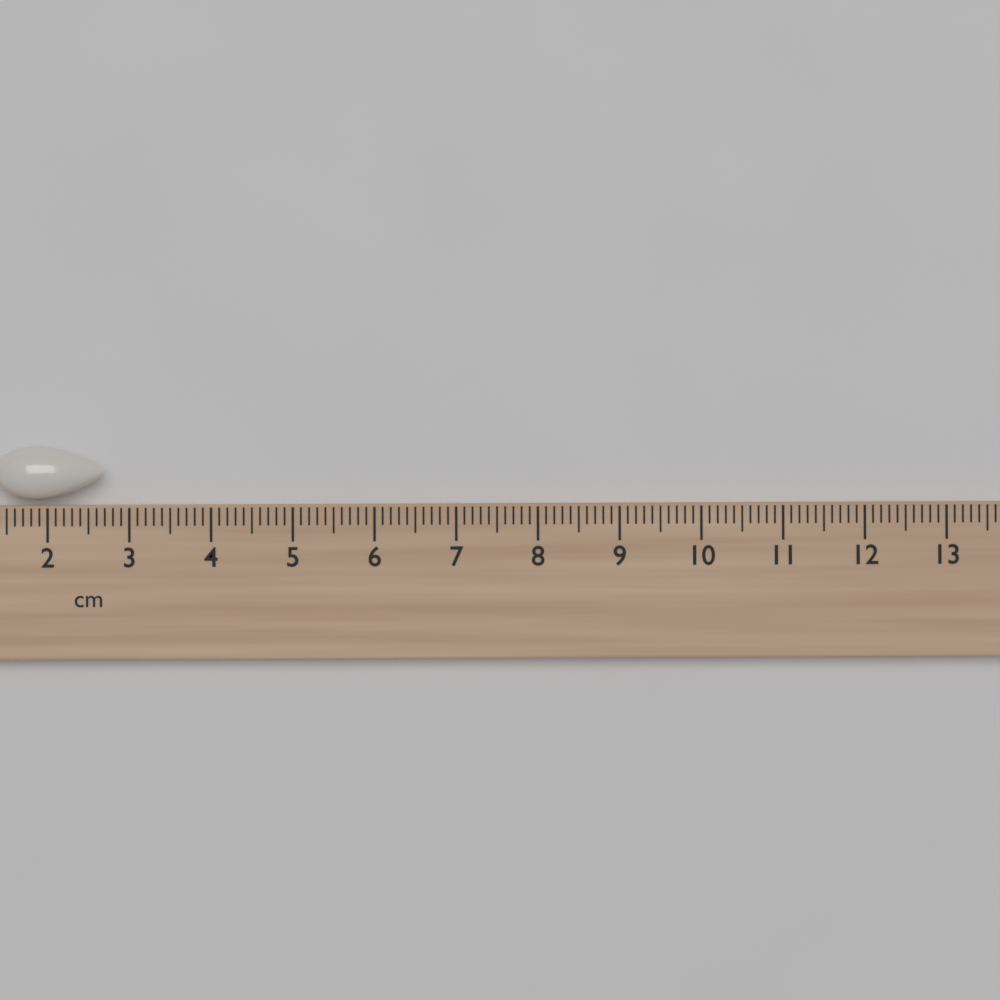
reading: 2.7 cm
